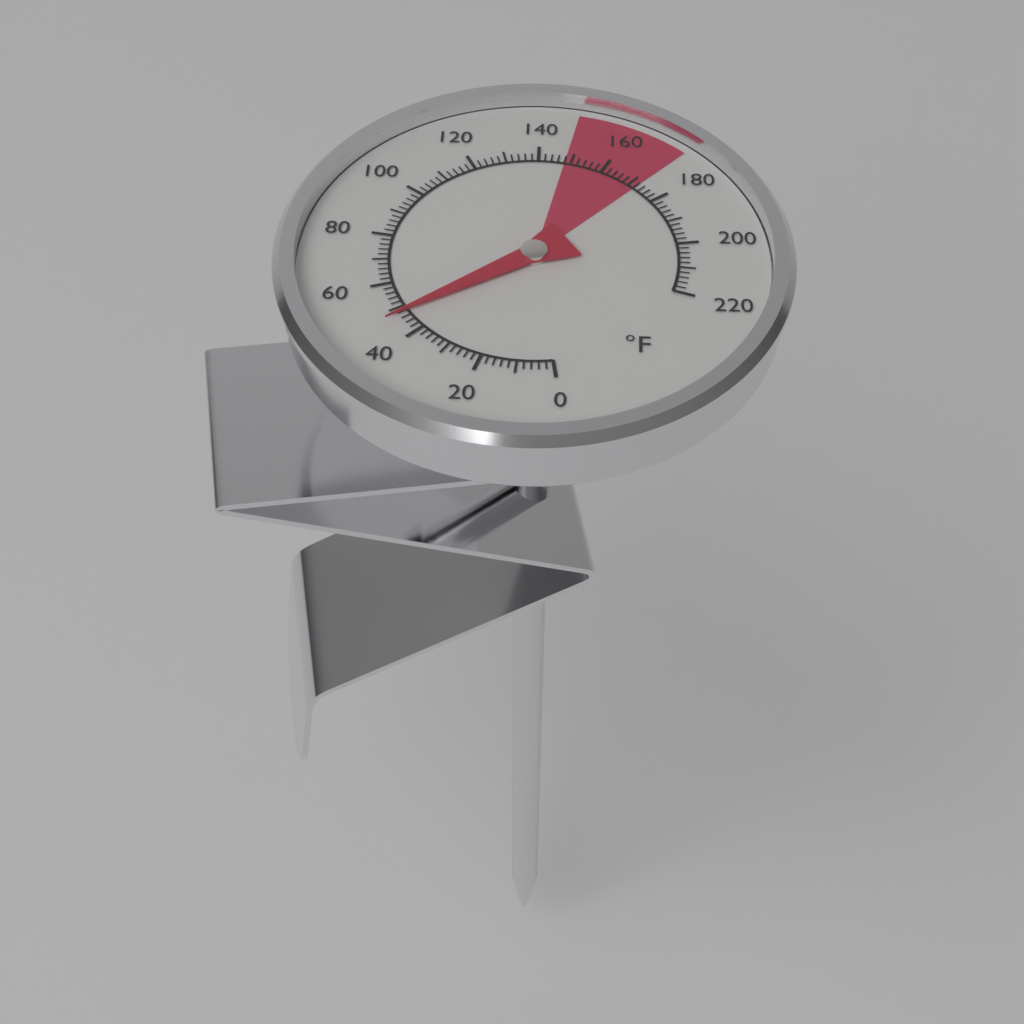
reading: 48 °F
